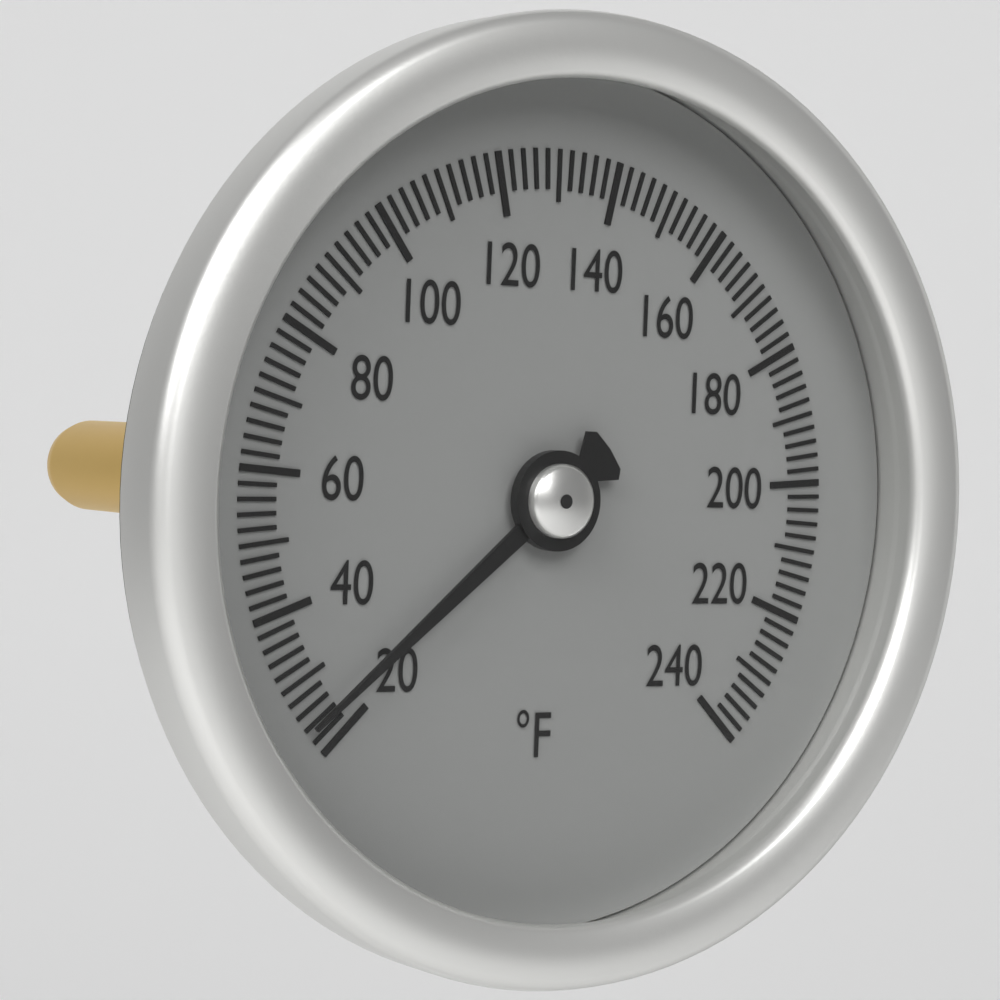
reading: 24 °F
